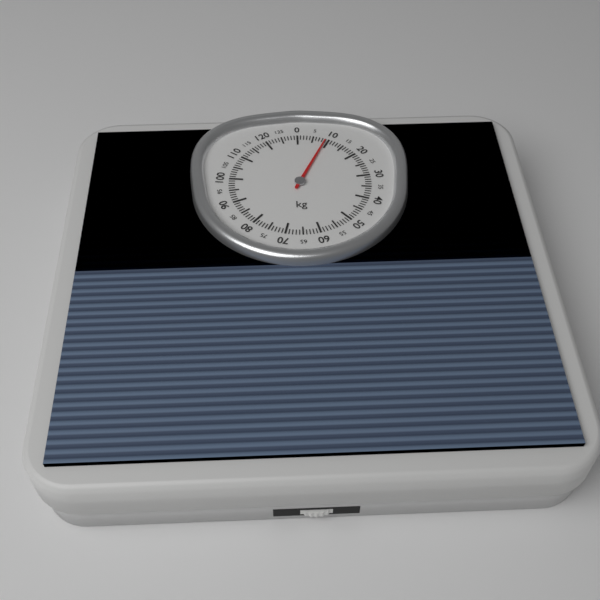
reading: 9 kg
